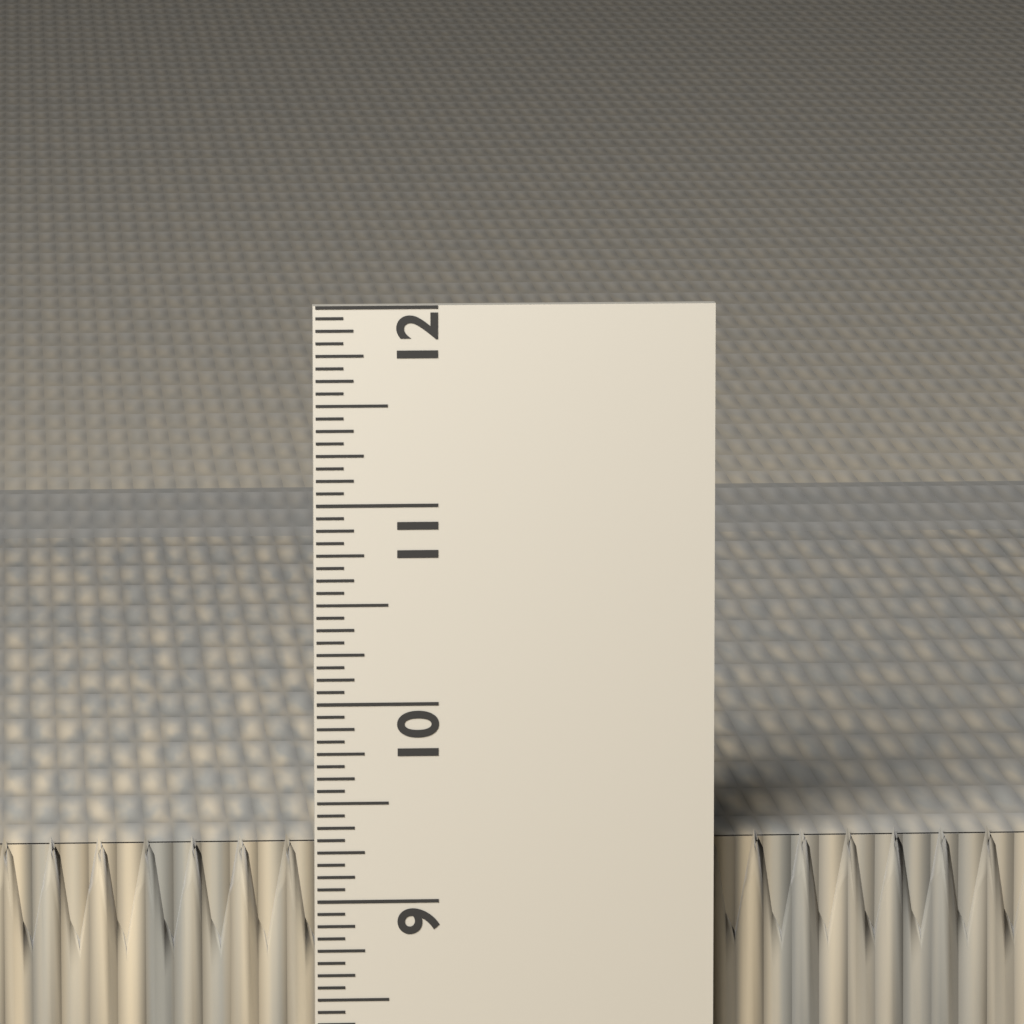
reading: 9.3125 in
